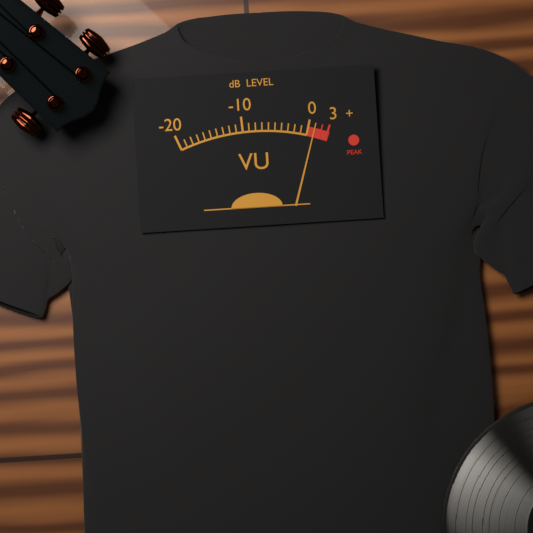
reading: 1 dB
